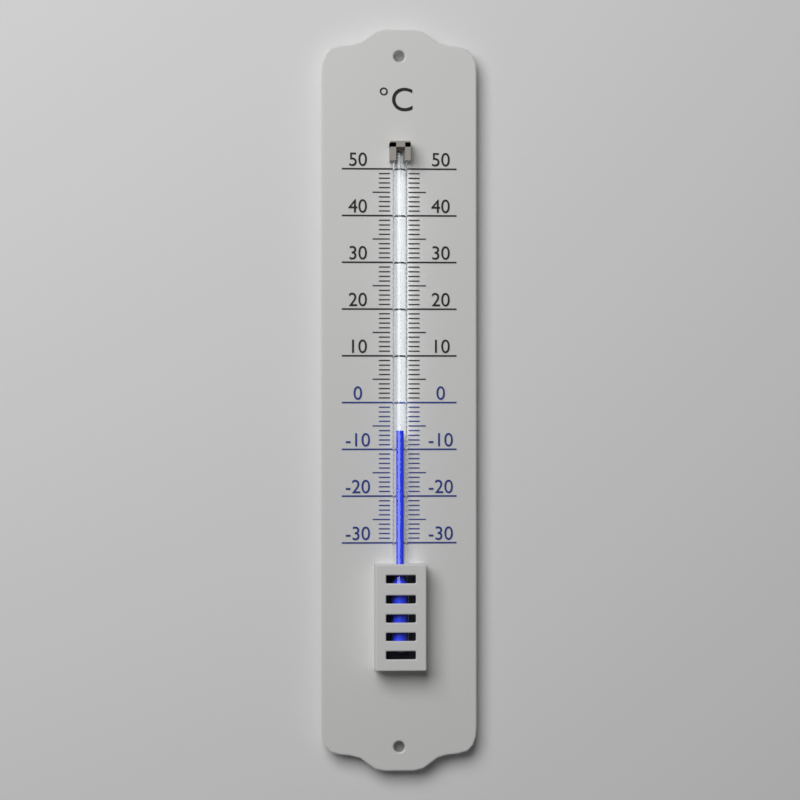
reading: -6 °C
